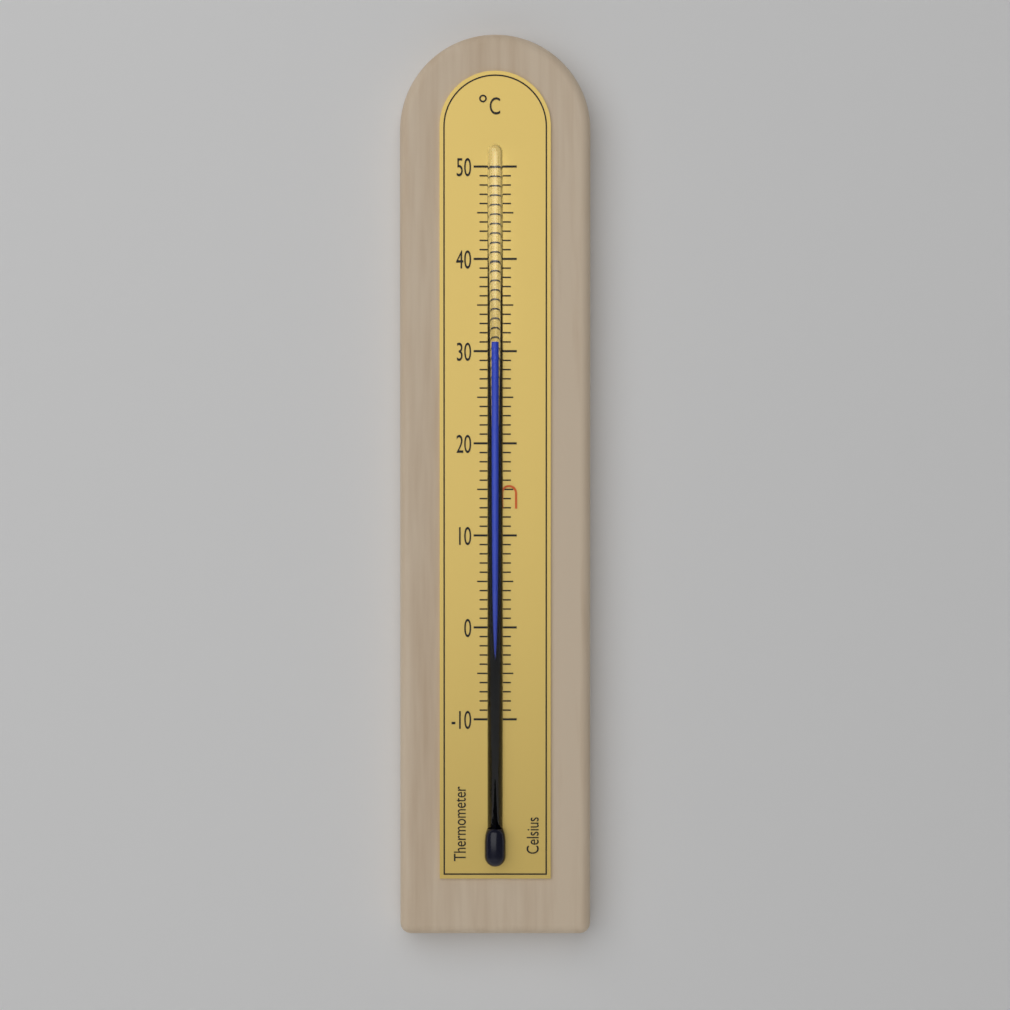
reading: 31 °C
